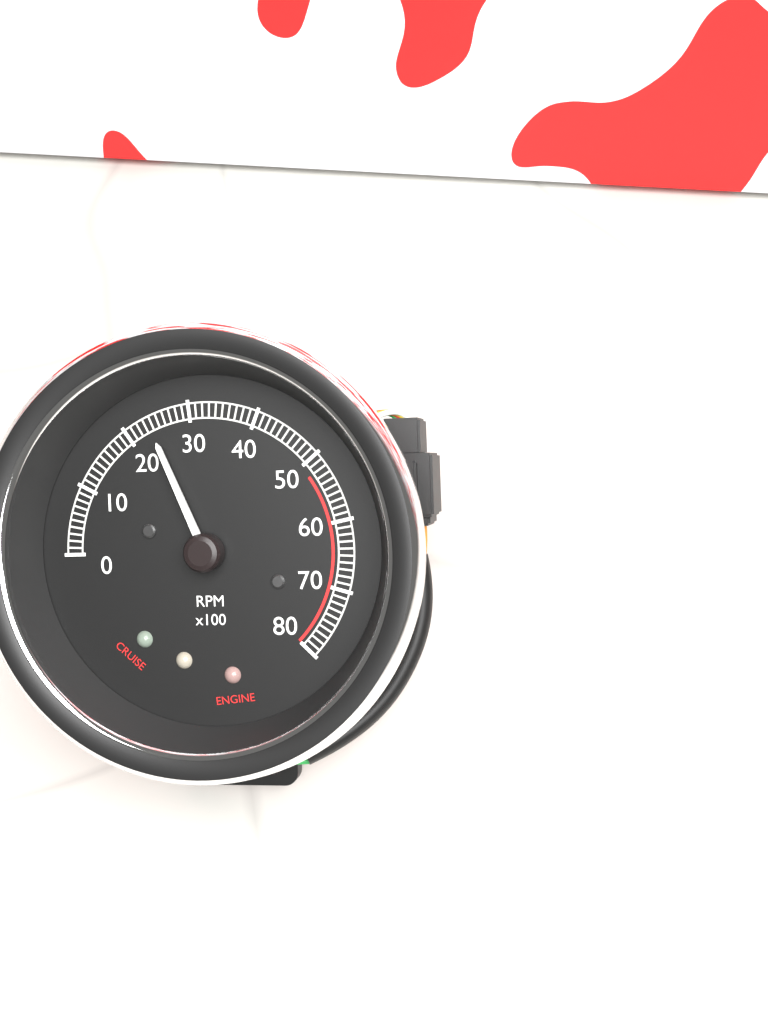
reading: 2400 RPM
